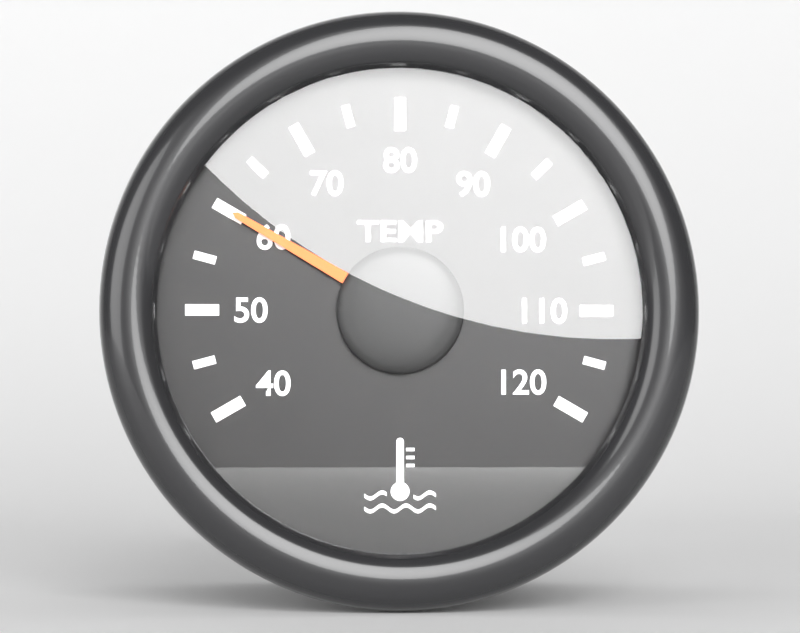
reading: 60 °C
